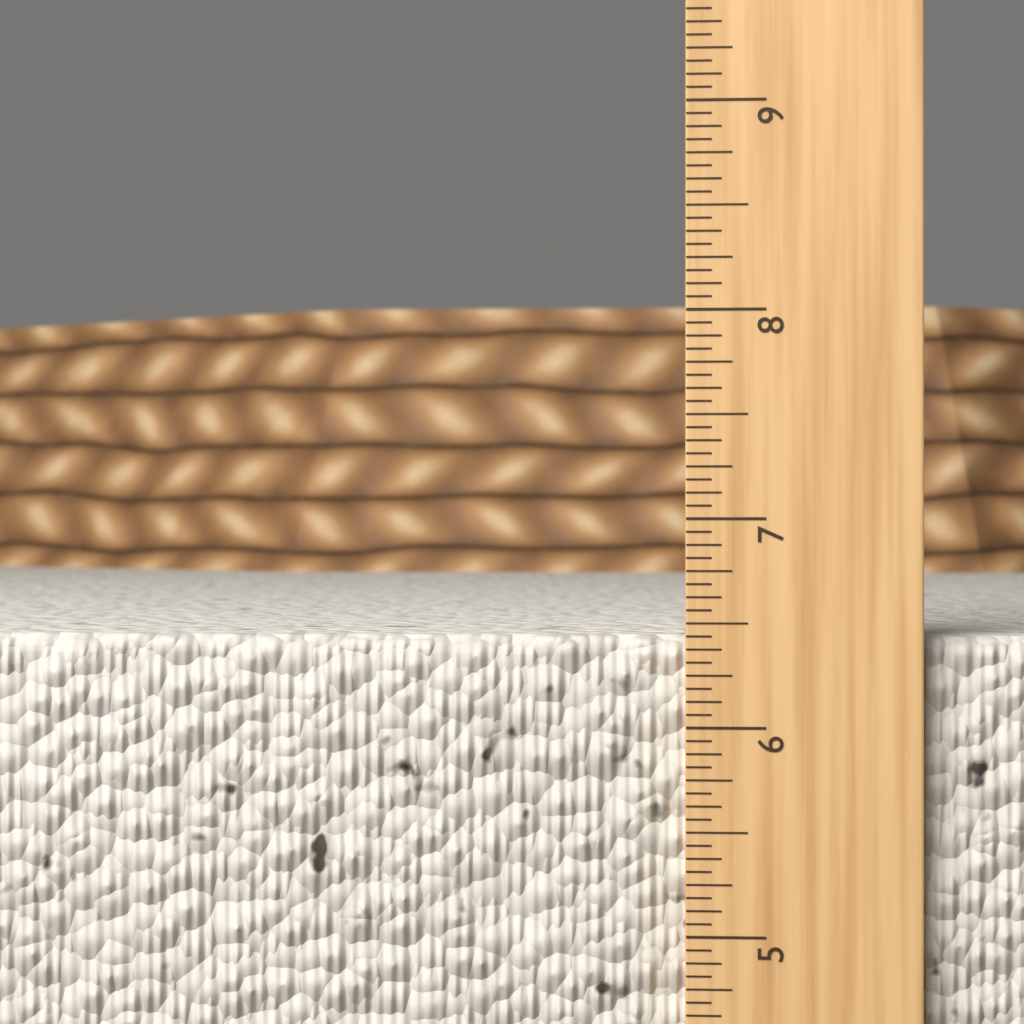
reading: 6.4375 in
